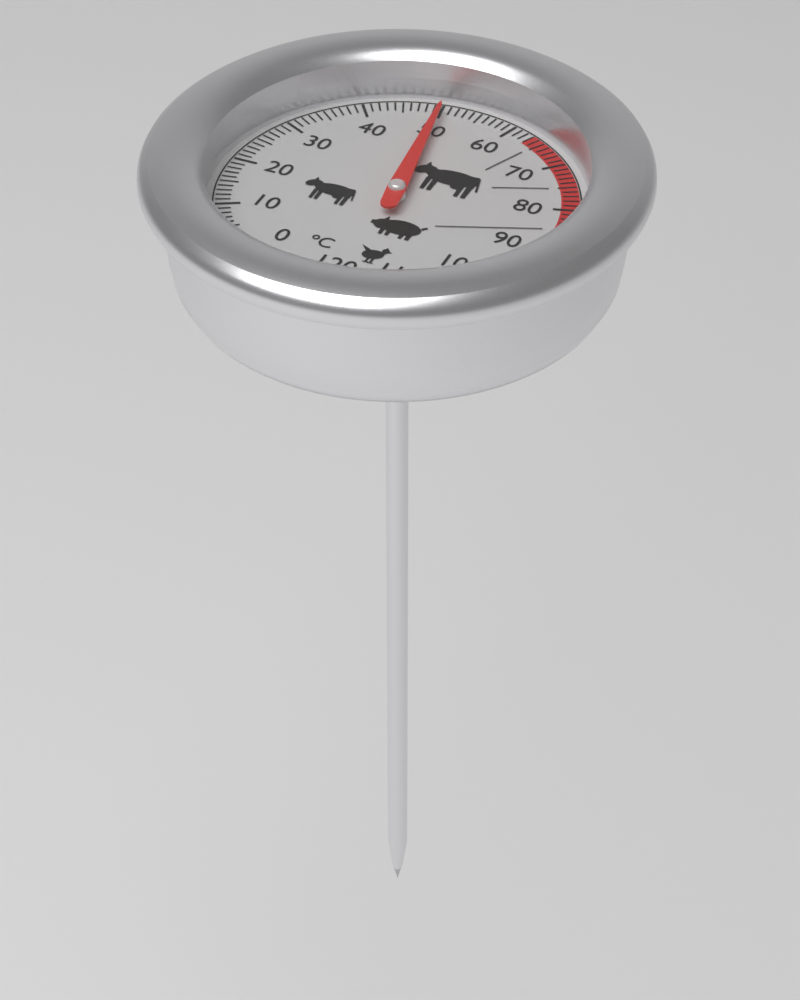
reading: 50 °C
